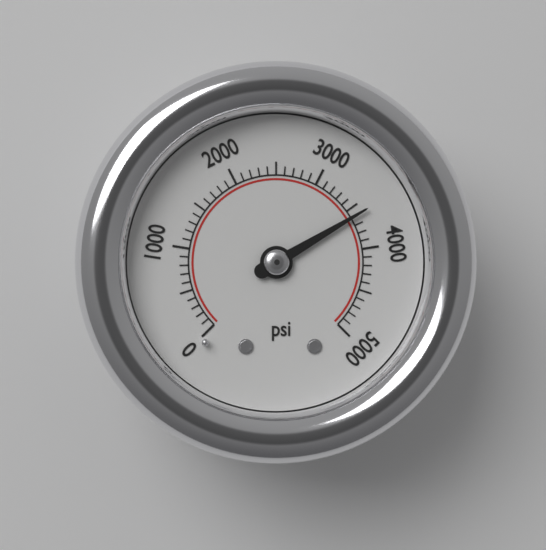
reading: 3600 psi
